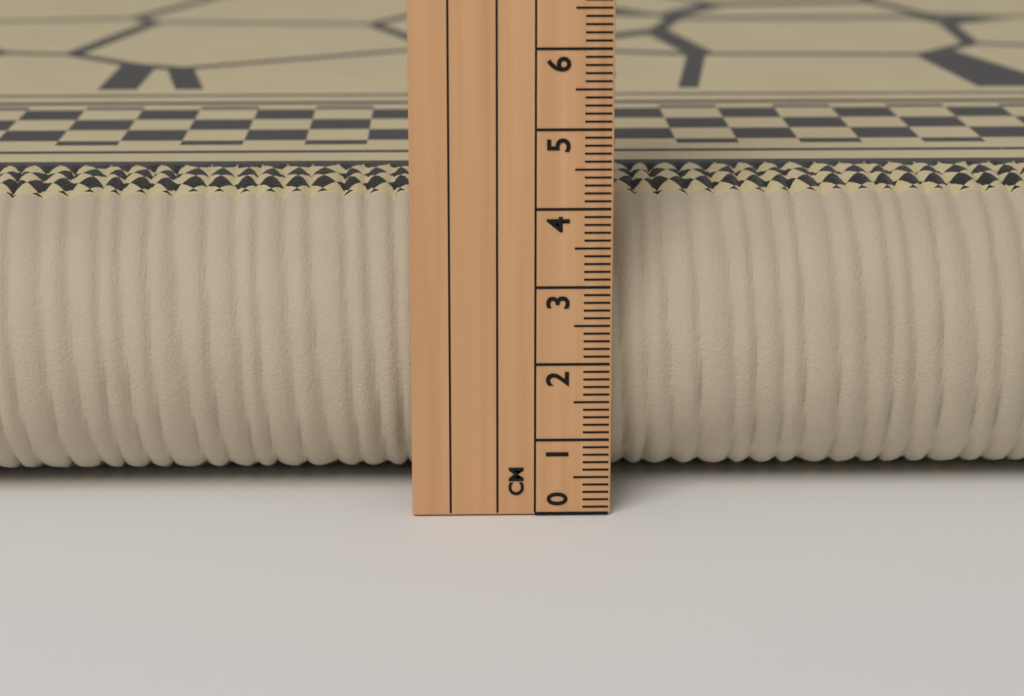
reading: 4.1 cm
